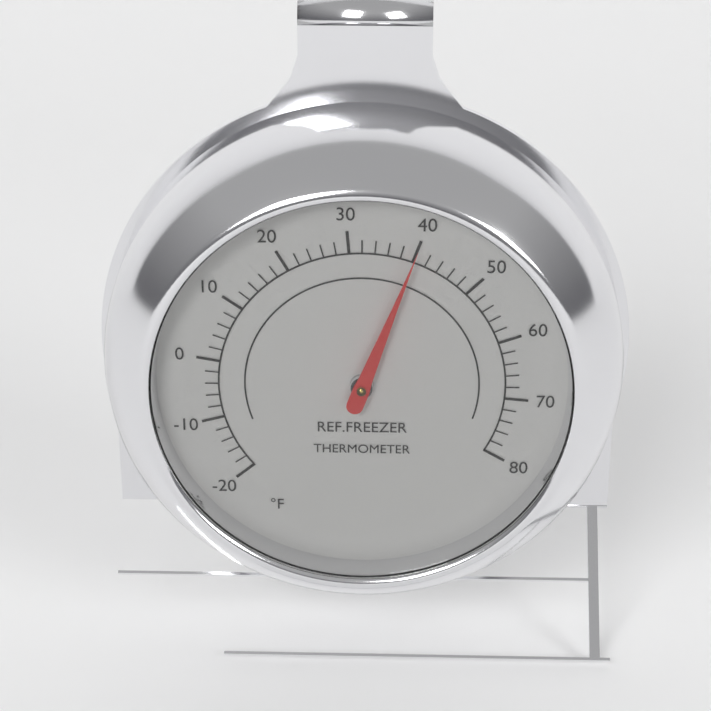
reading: 40 °F
